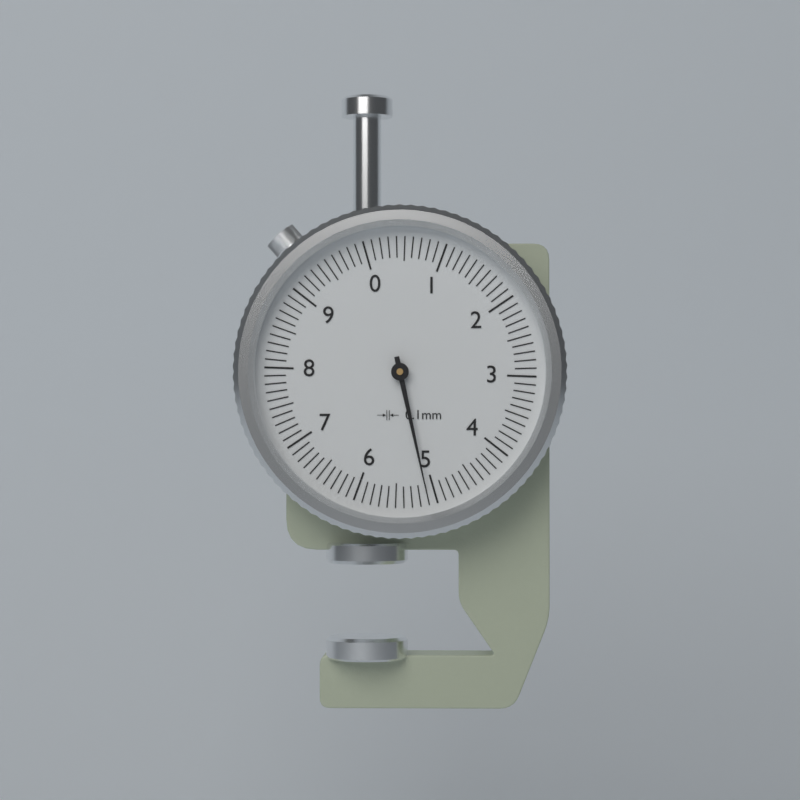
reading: 5.1 mm
